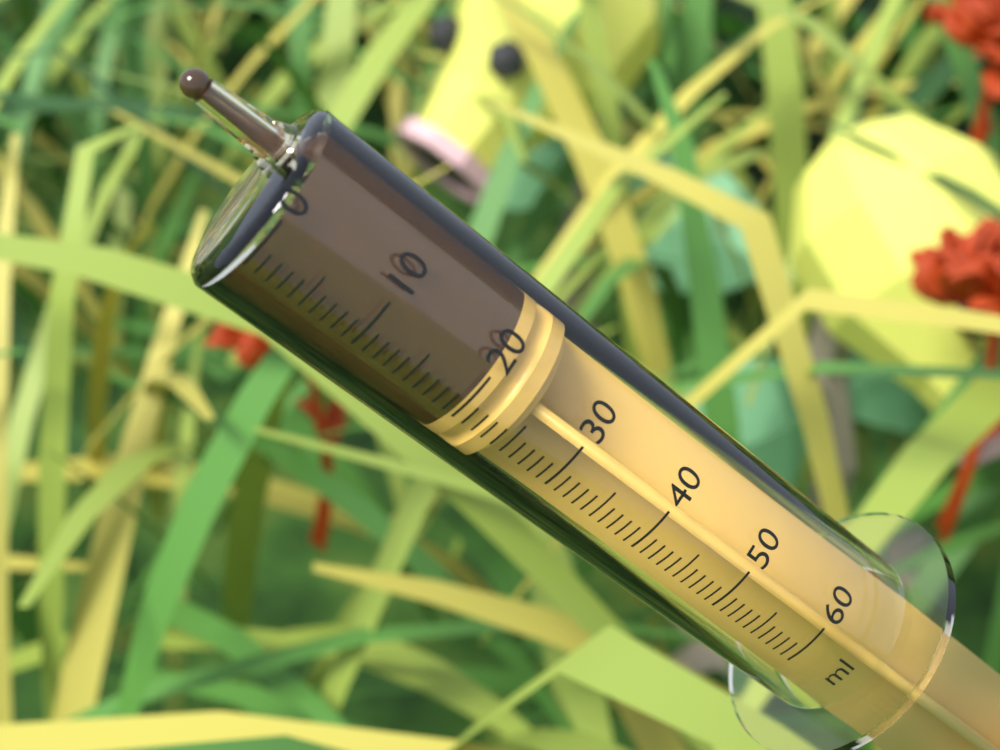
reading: 20 ml
